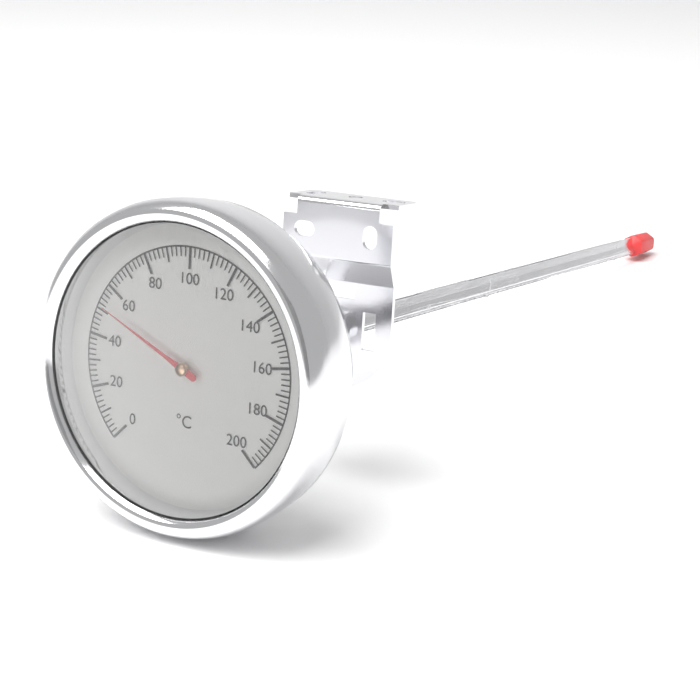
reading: 52 °C
